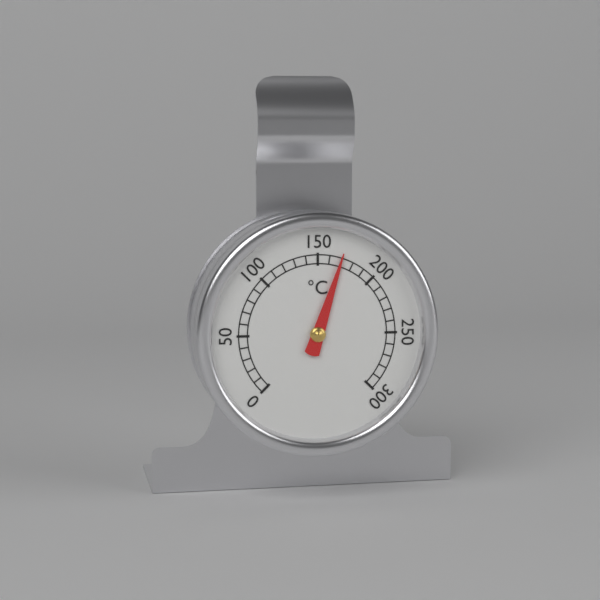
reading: 170 °C
